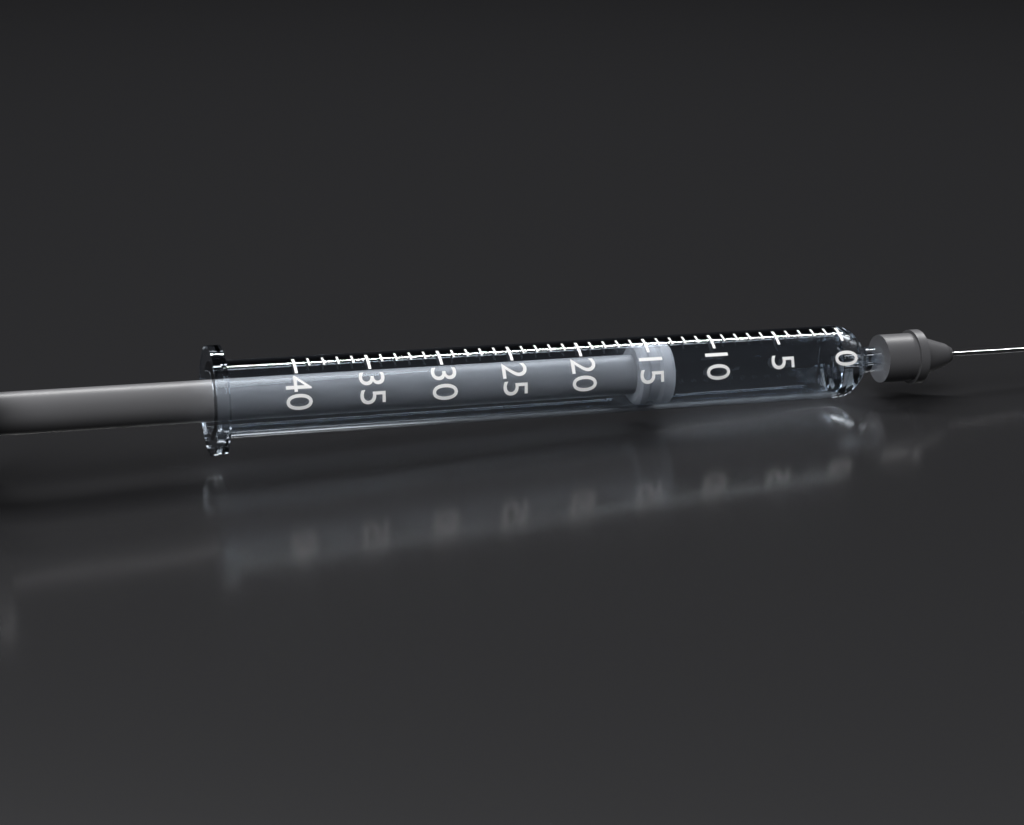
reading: 13 (no unit)
